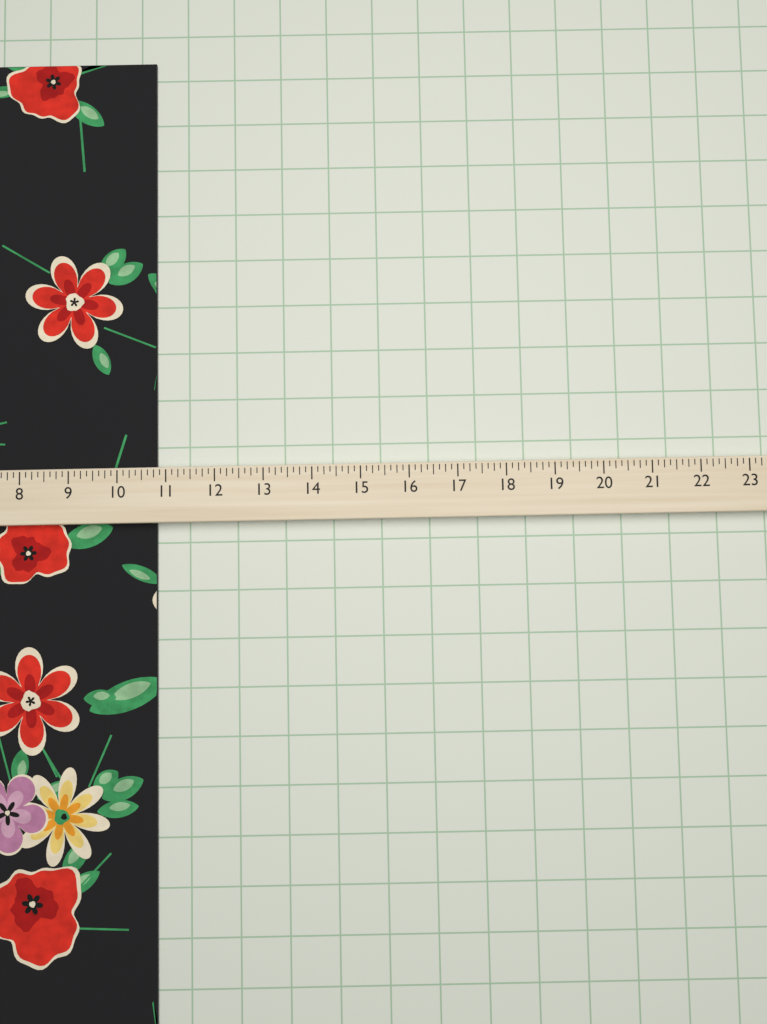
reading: 10.750 (no unit)
